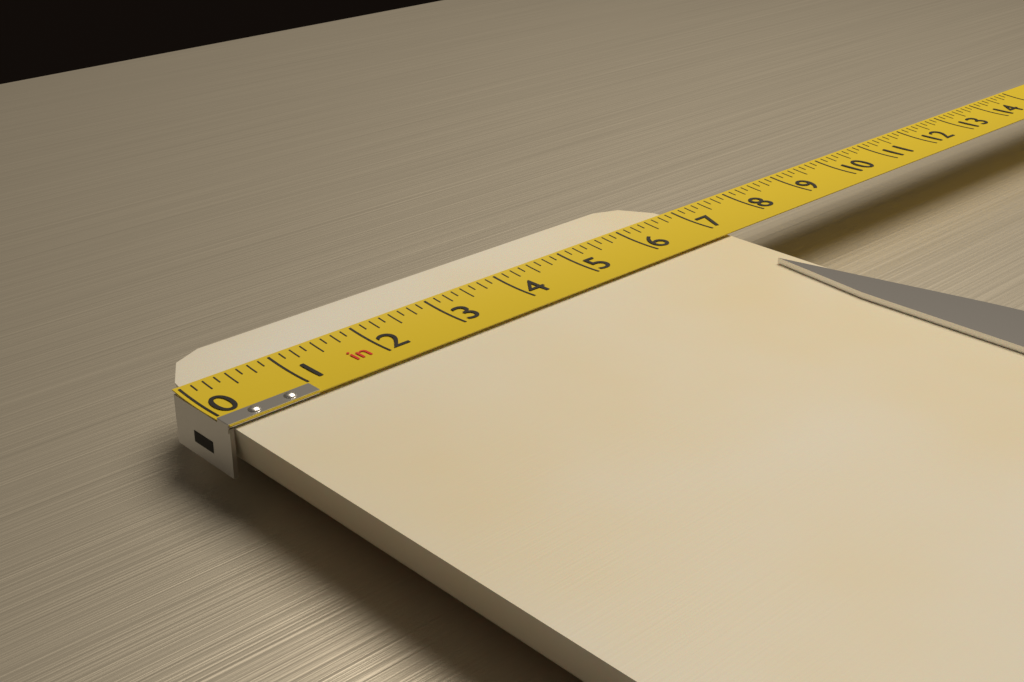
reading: 7.000 in
